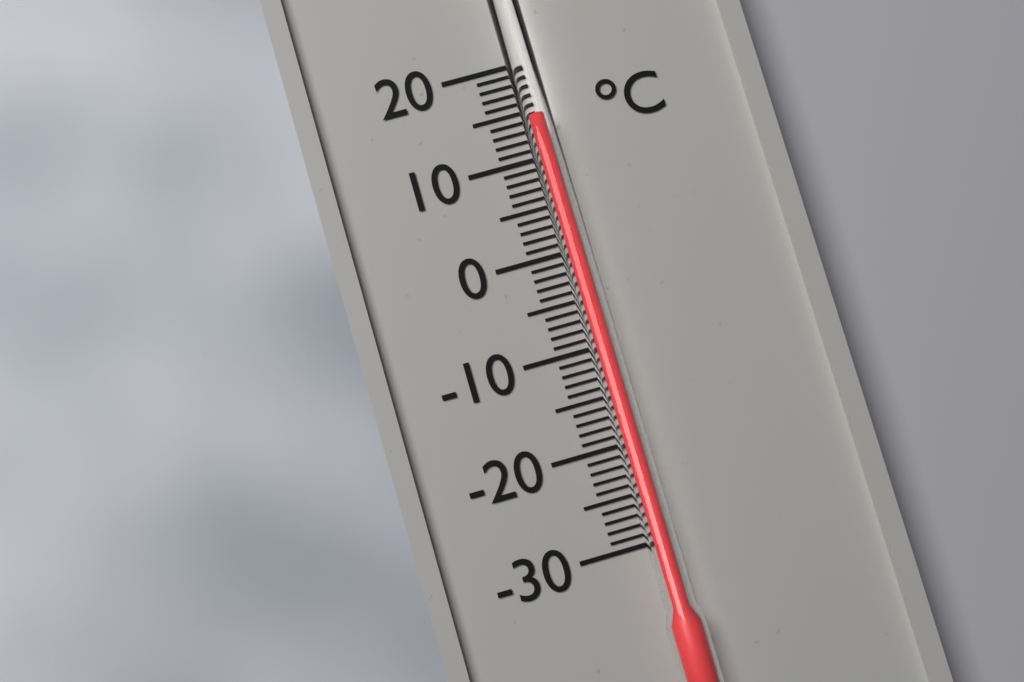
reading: 14 °C
